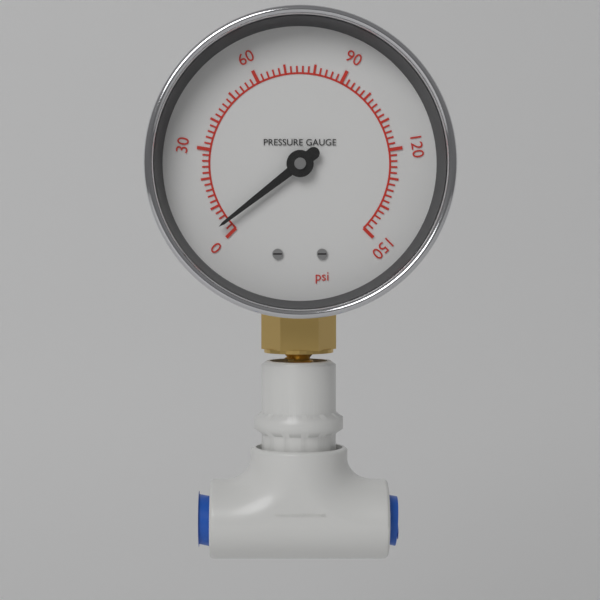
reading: 4 psi
